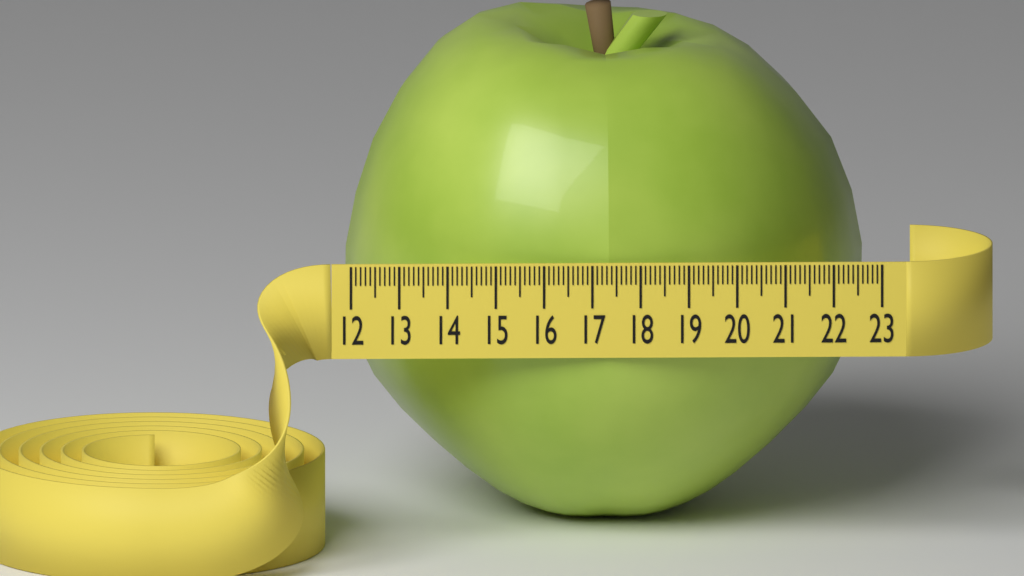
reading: 22.7 (no unit)
